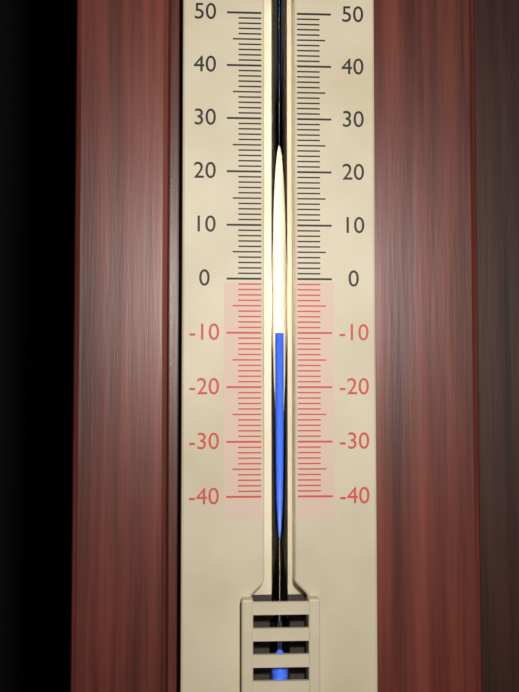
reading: -10 (no unit)
